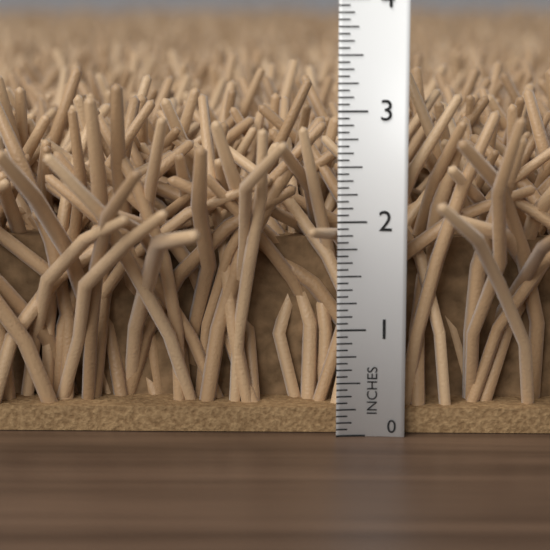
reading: 3.3125 in
